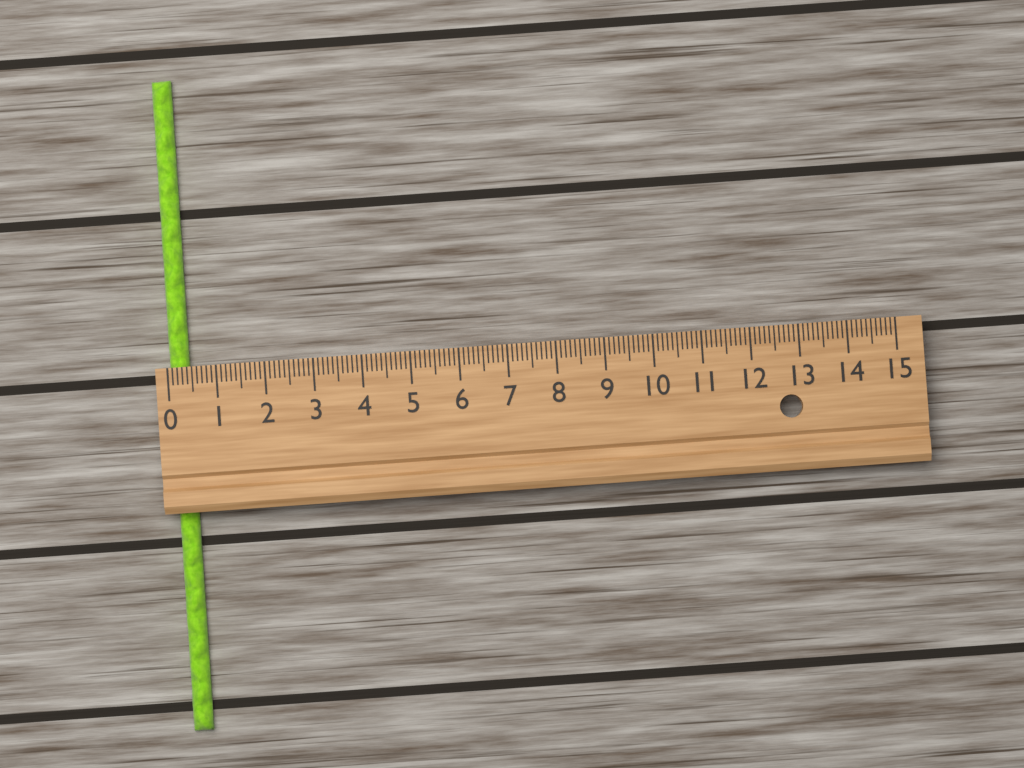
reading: 0.4 (no unit)
